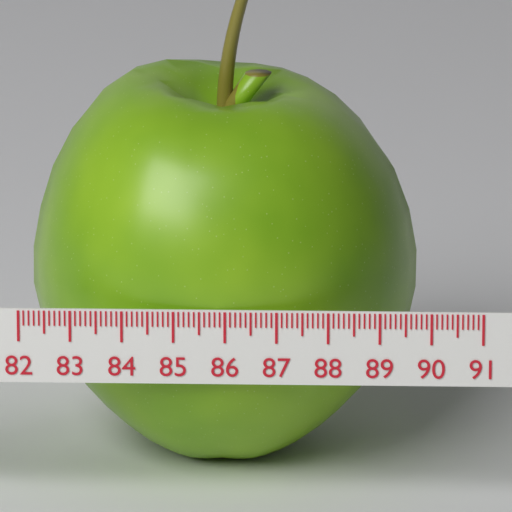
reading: 89.7 (no unit)
